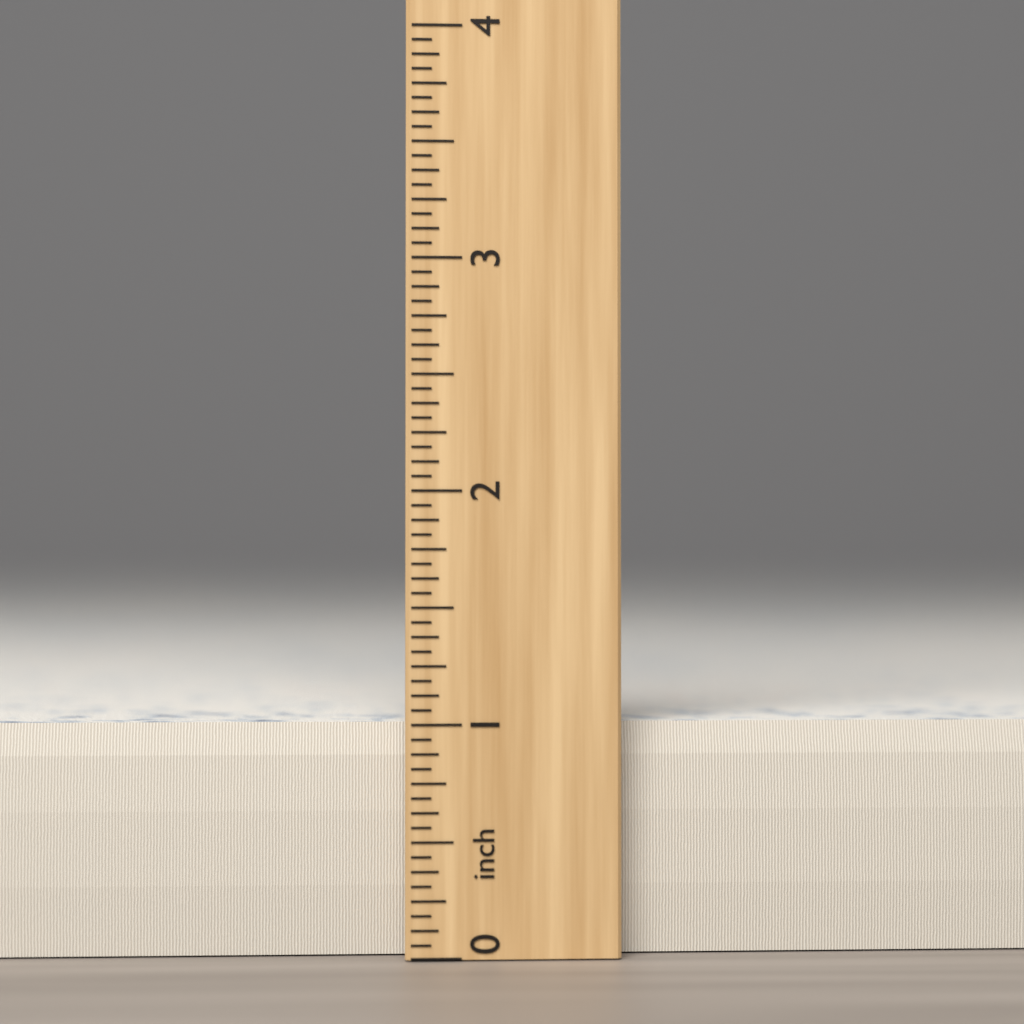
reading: 1.0000 inch
